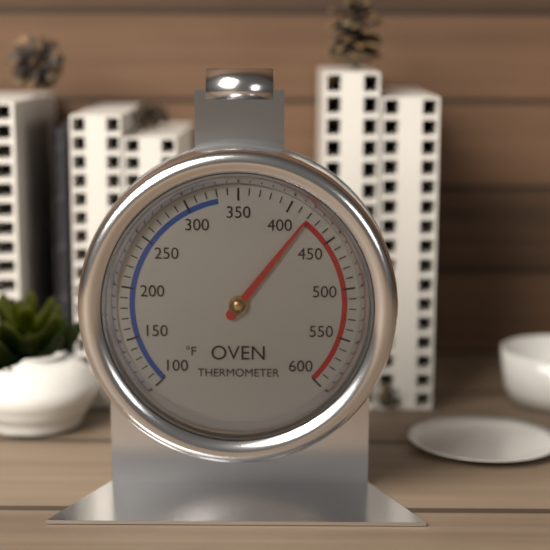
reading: 420 °F
